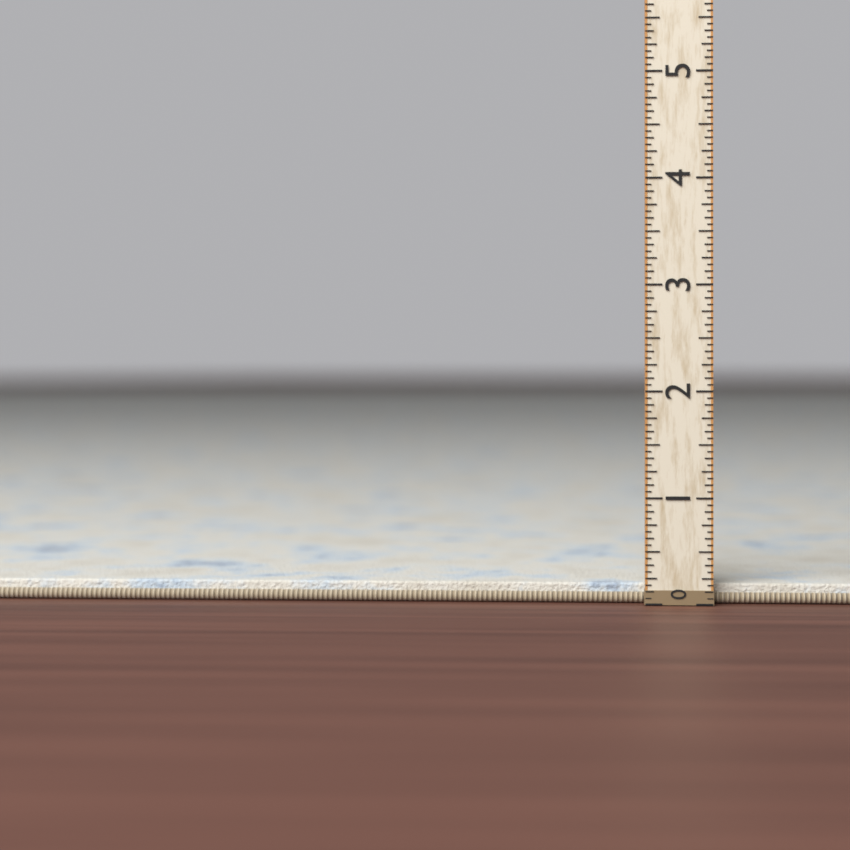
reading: 0.1875 (no unit)
